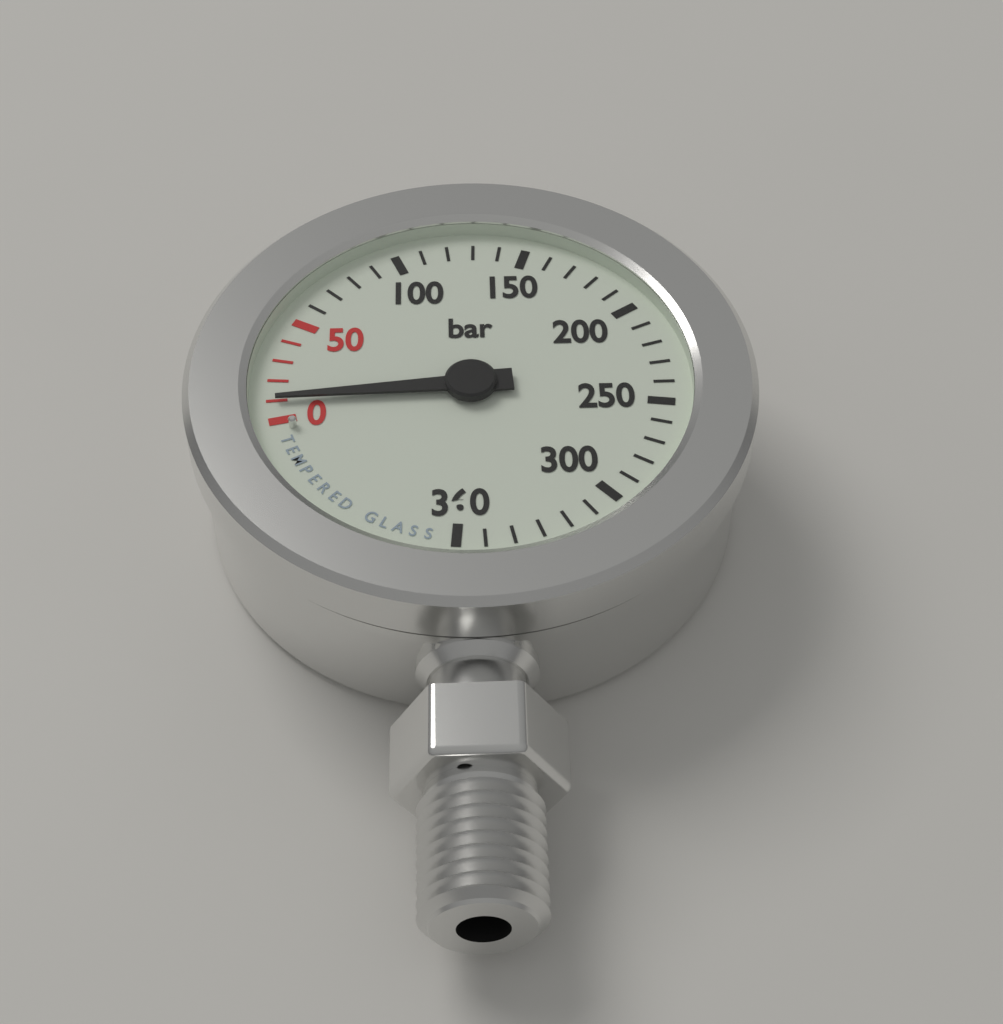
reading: 10 bar
